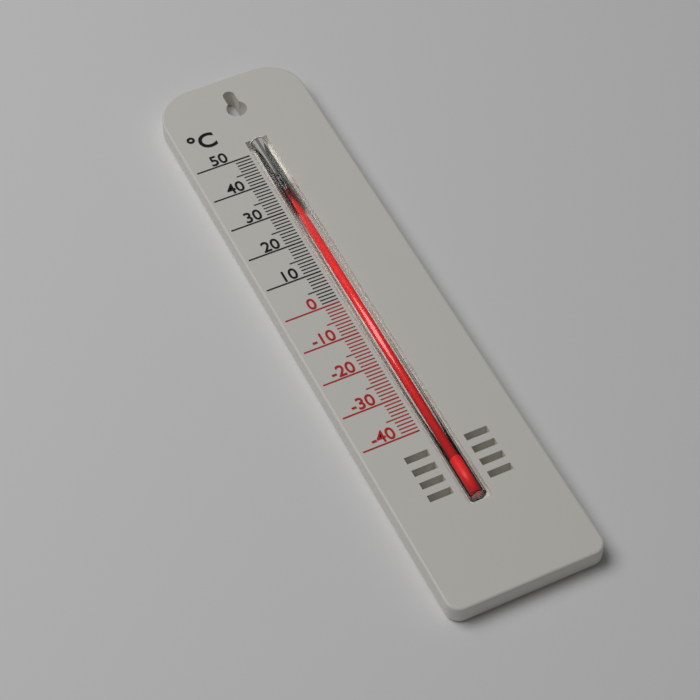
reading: 41 °C
